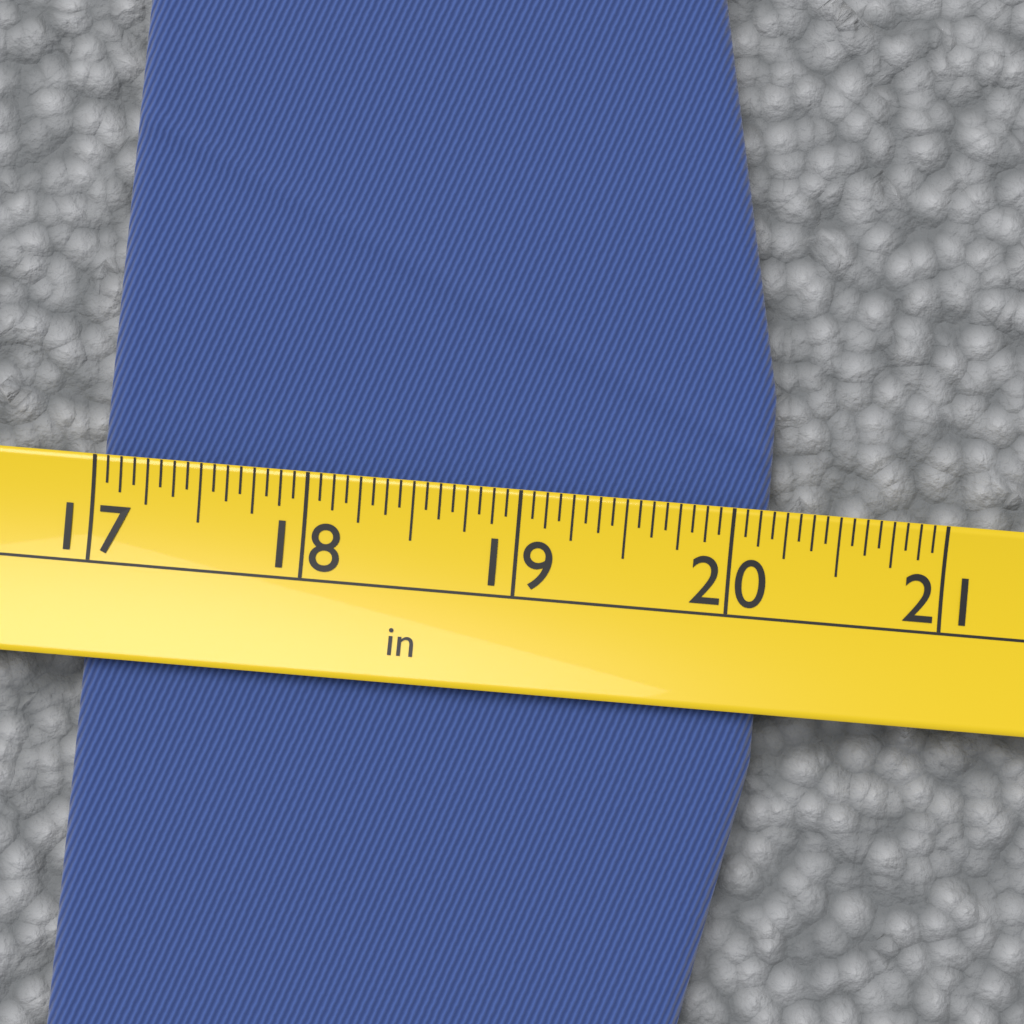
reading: 20.1875 in
